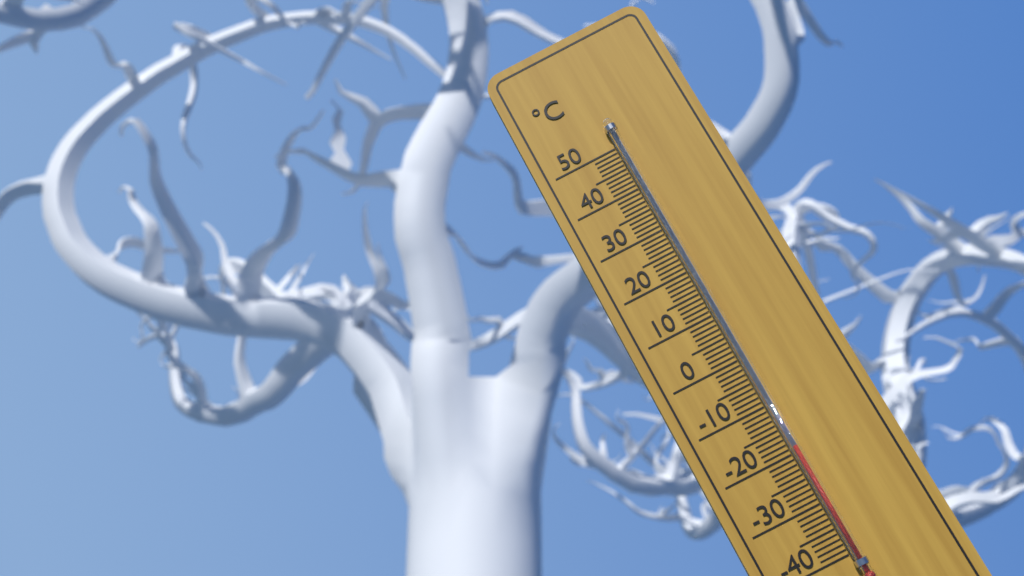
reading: -19 °C
